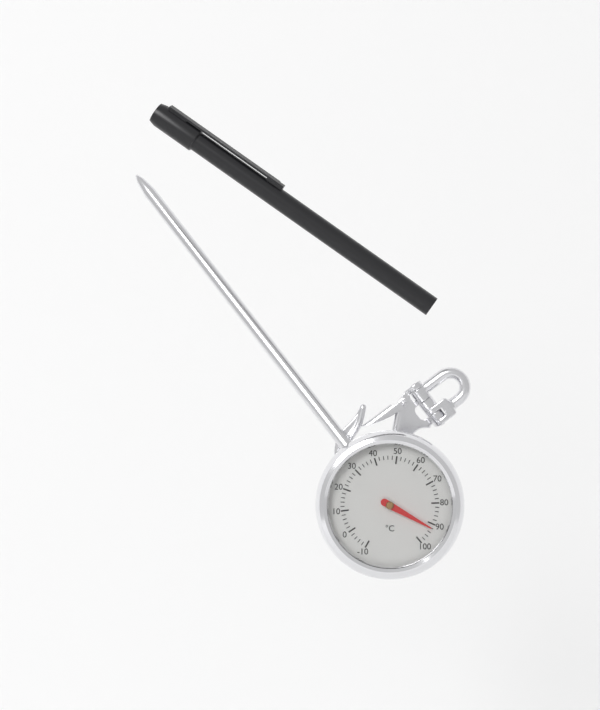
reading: 92 °C
